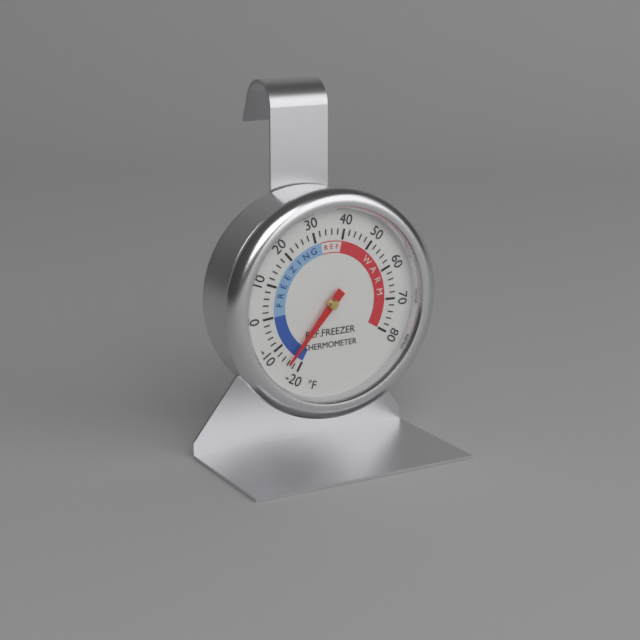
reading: -16 °F
